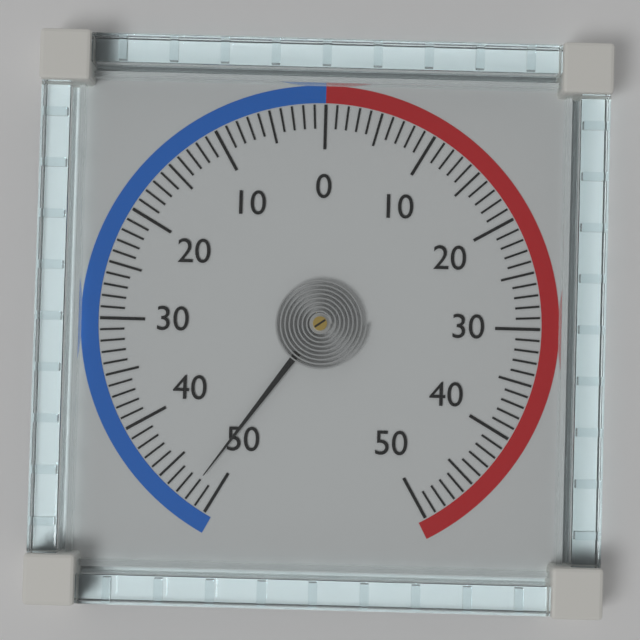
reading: -48 (no unit)
